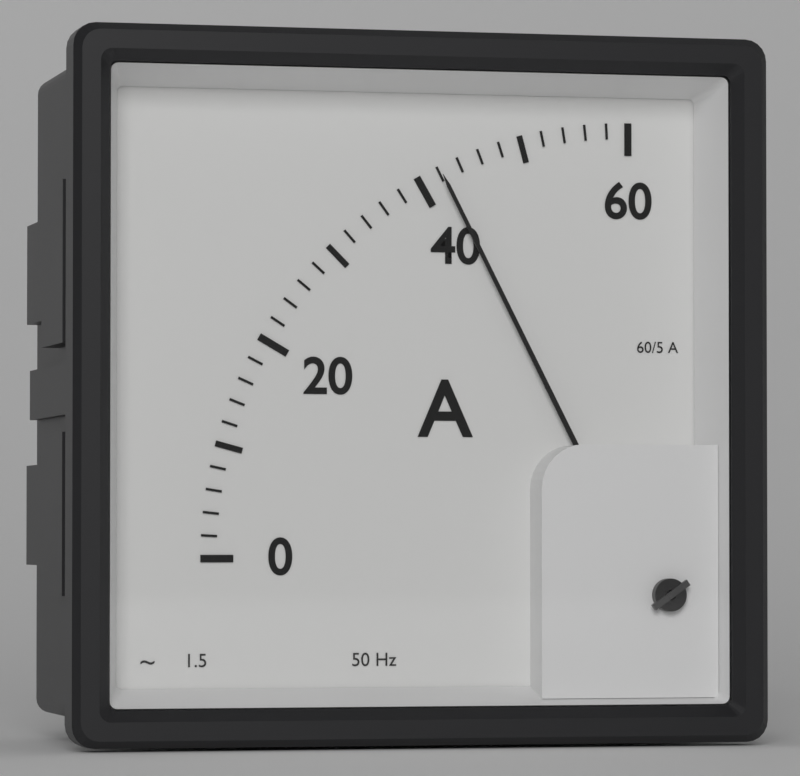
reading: 42 A
